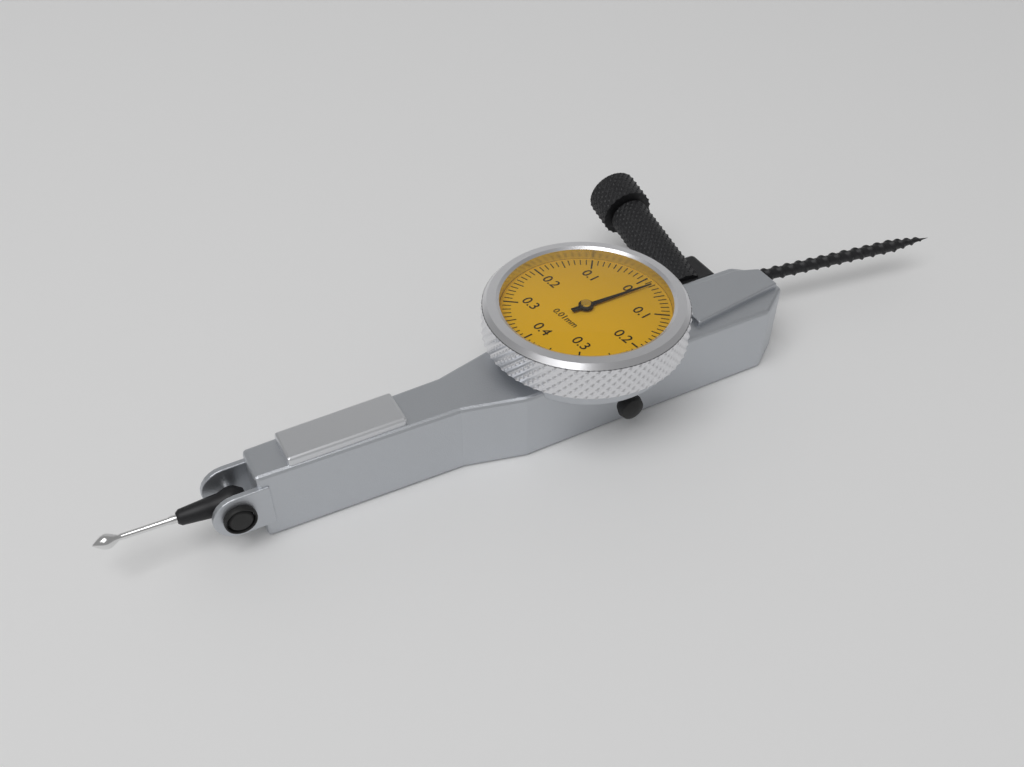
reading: 0.02 mm
